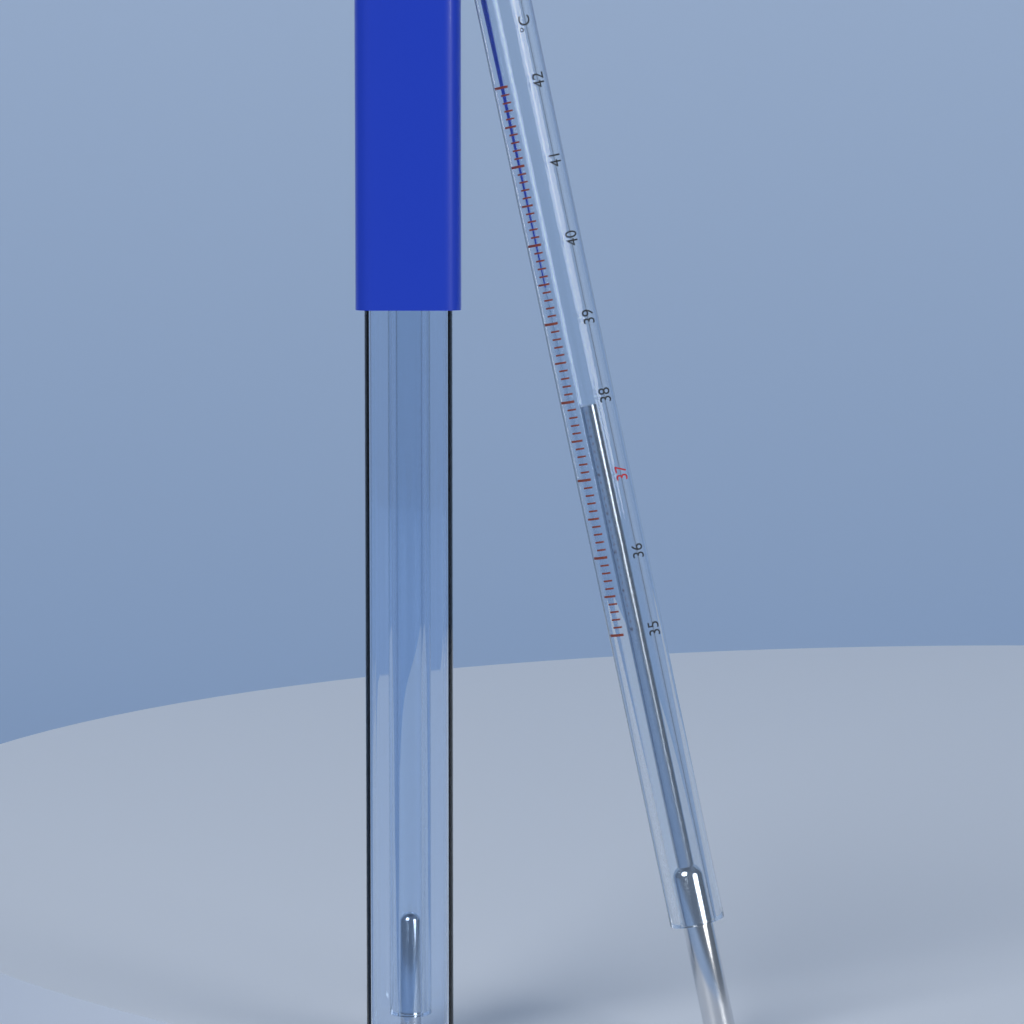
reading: 37.9 °C
